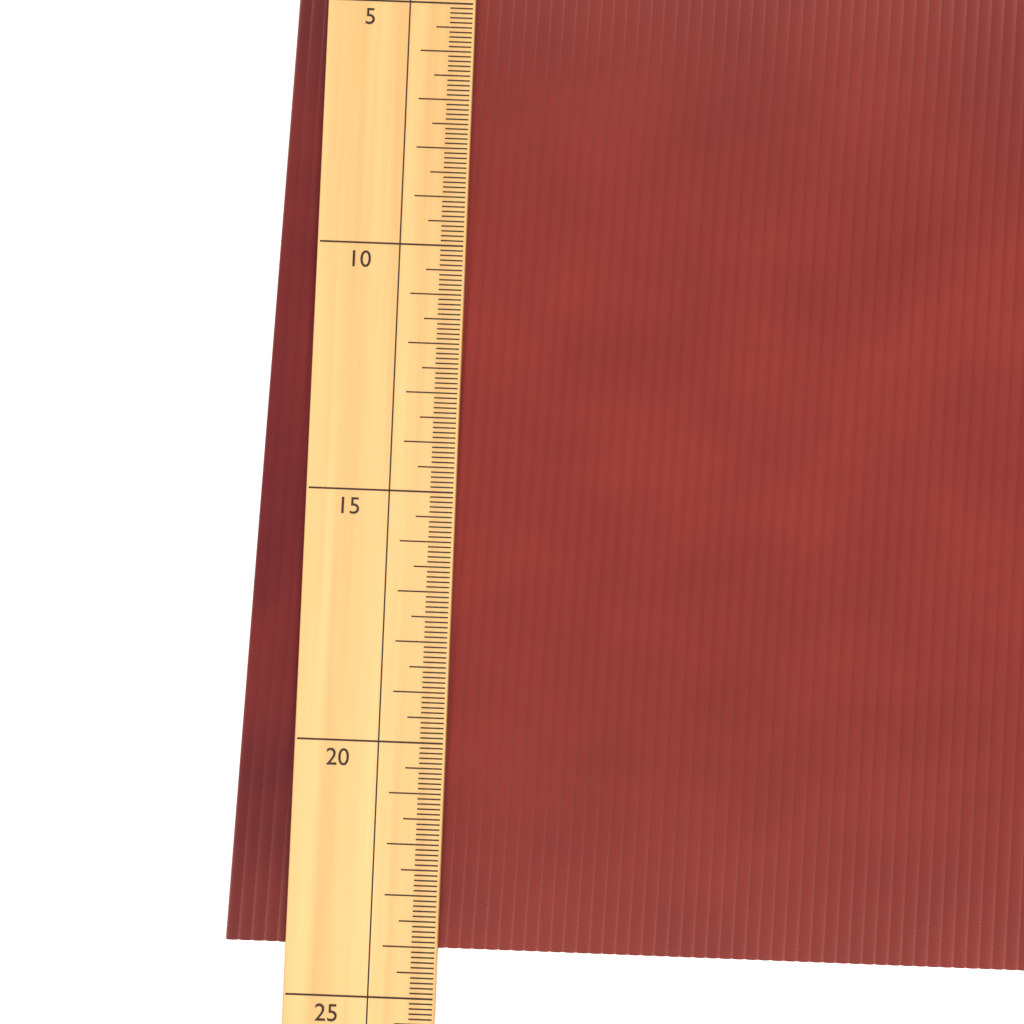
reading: 24.1 (no unit)
